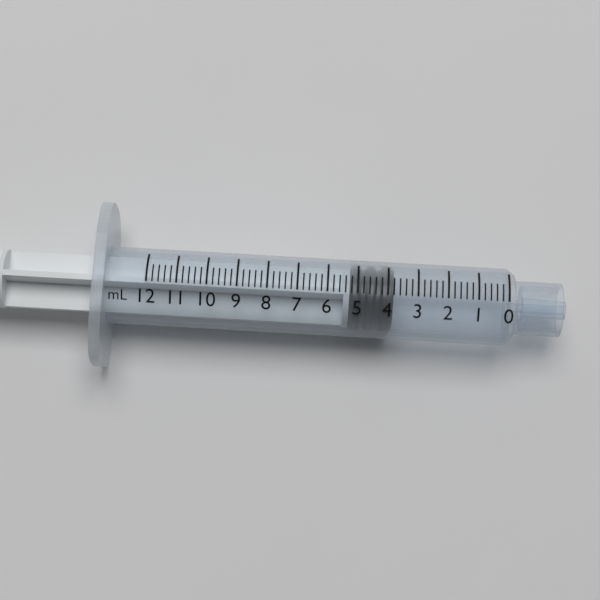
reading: 3.8 mL
